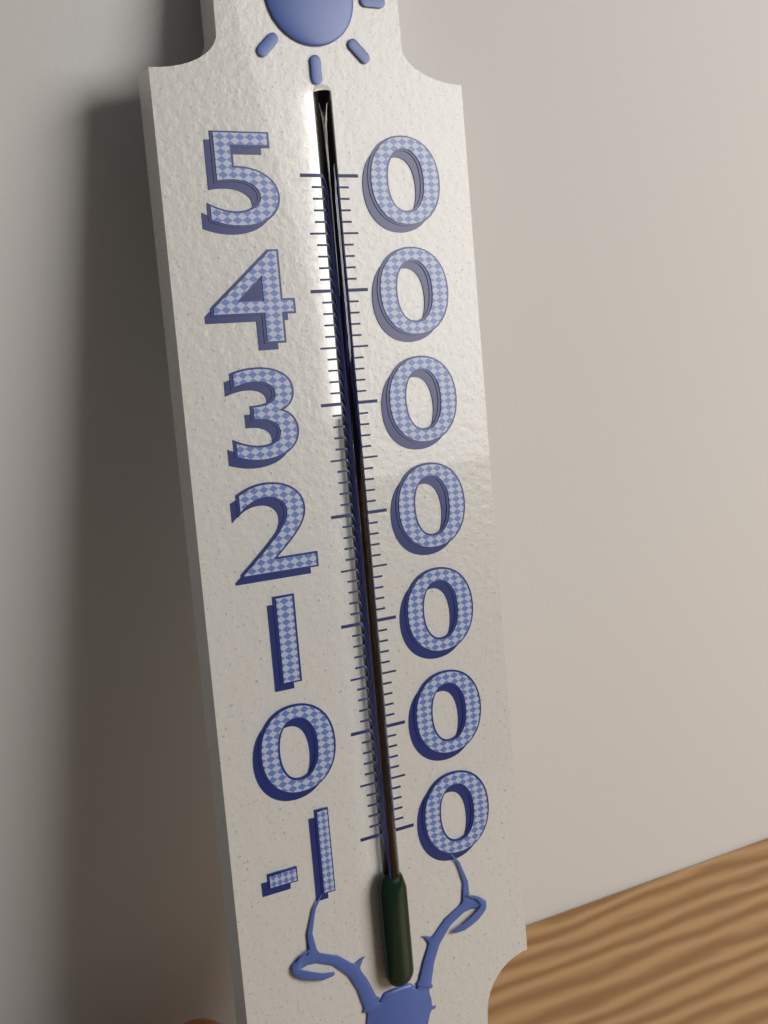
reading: 29 (no unit)
